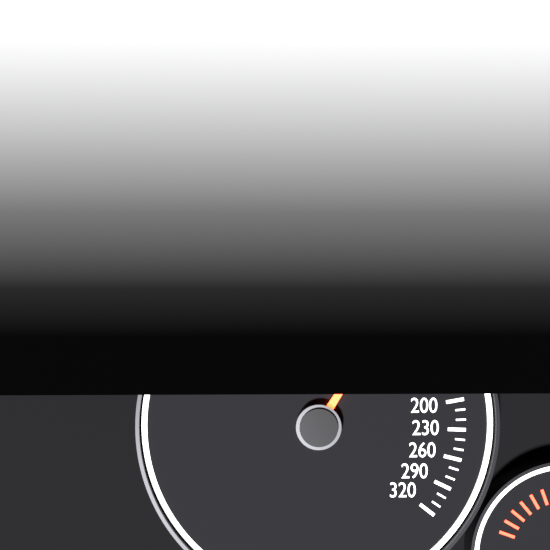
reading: 80 km/h
